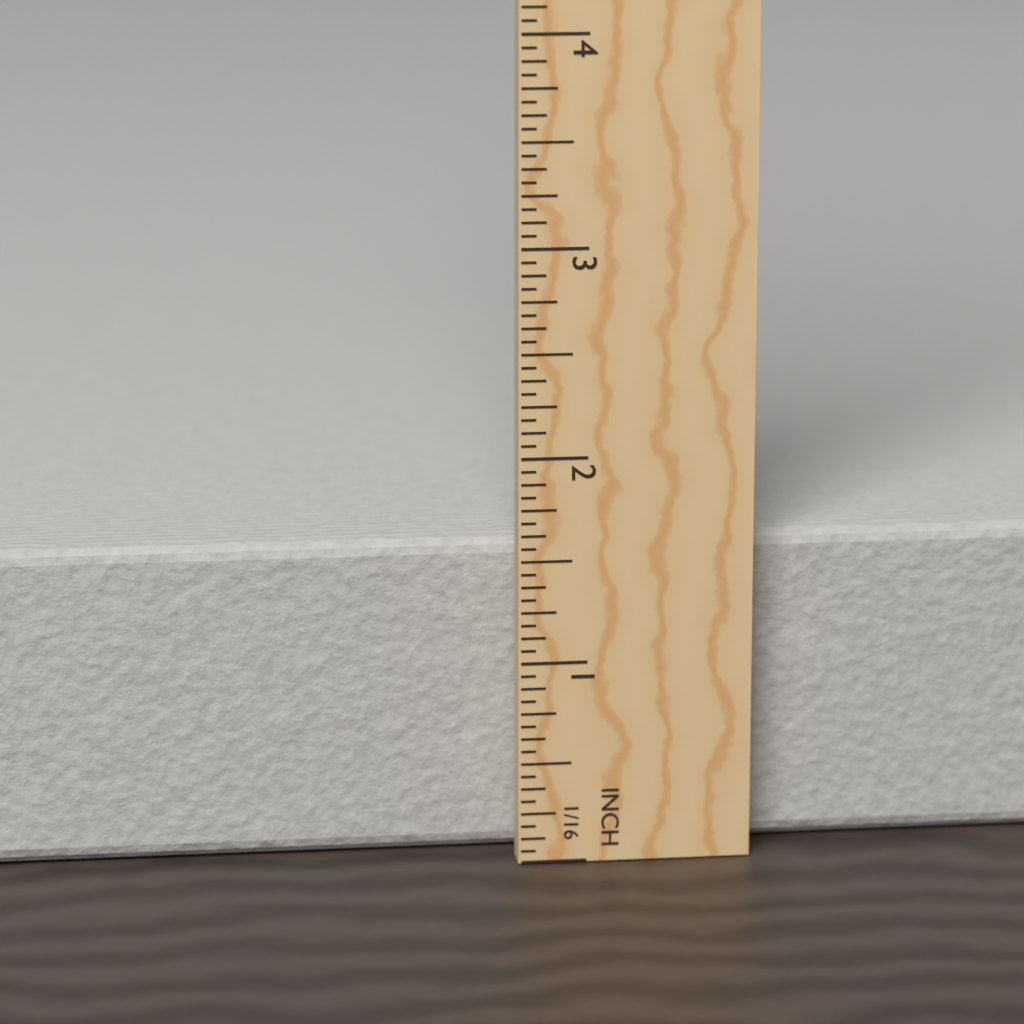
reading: 1.5625 in
